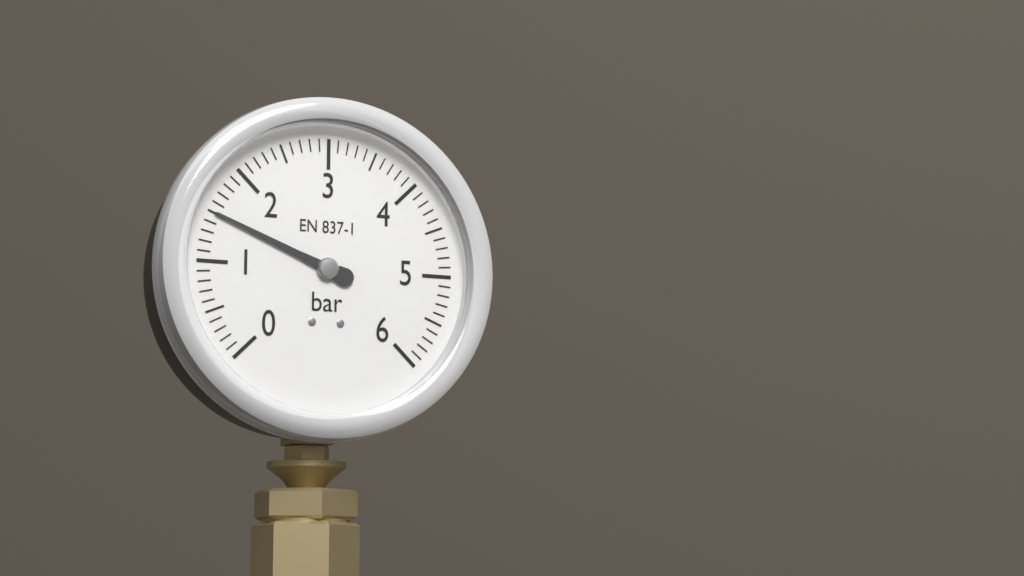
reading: 1.5 bar
